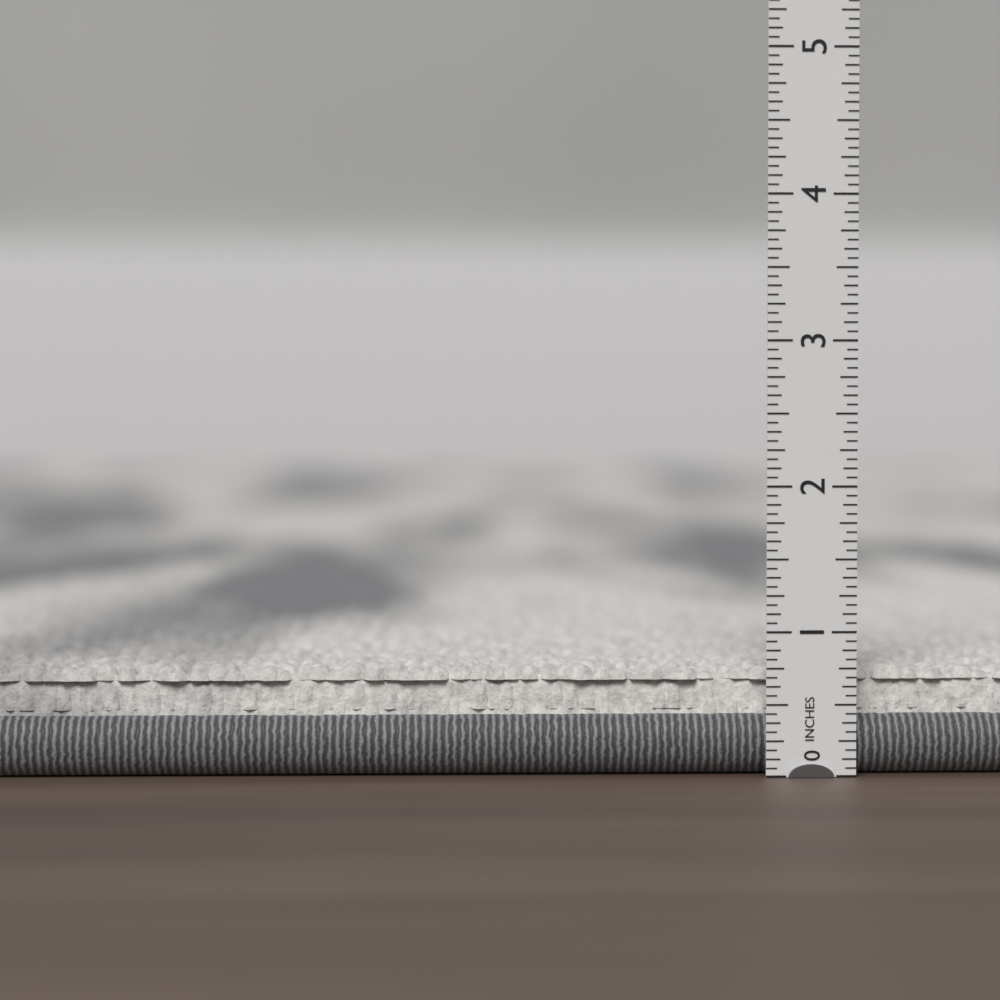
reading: 0.7500 in
